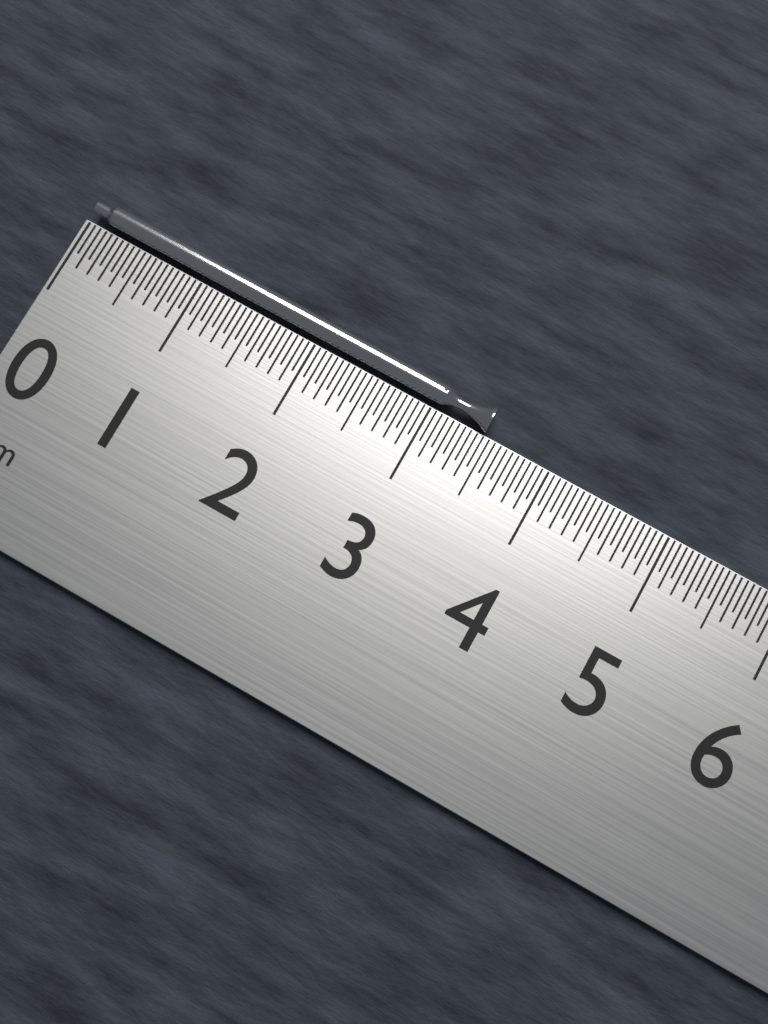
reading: 3.45 cm
